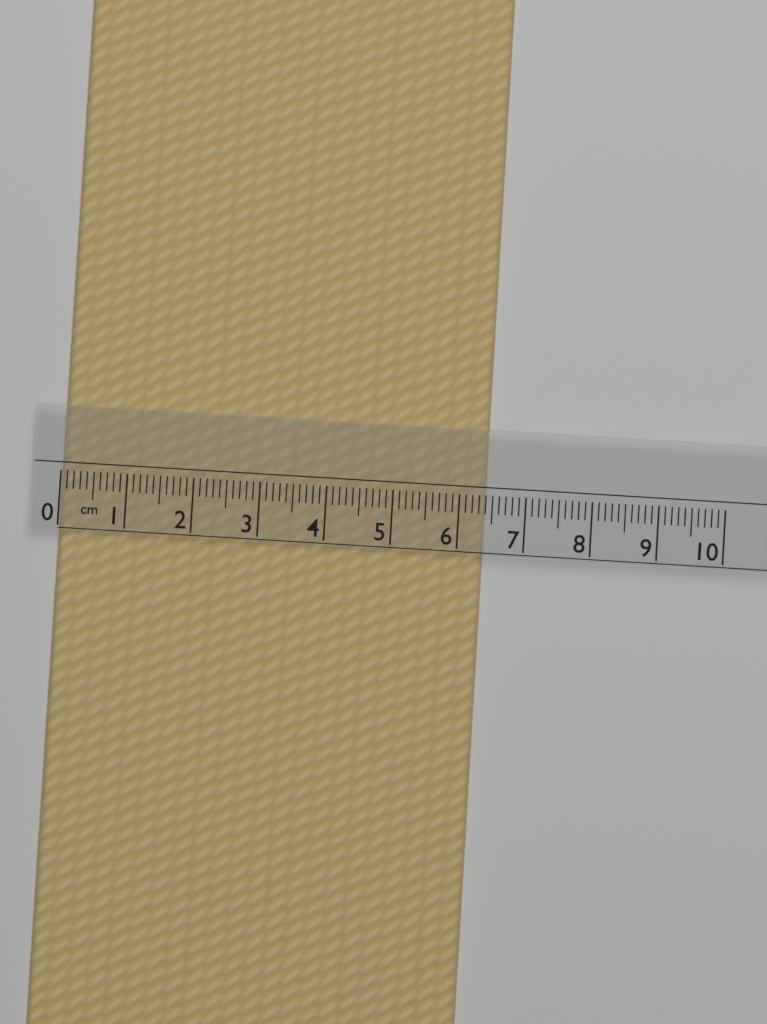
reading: 6.4 cm
